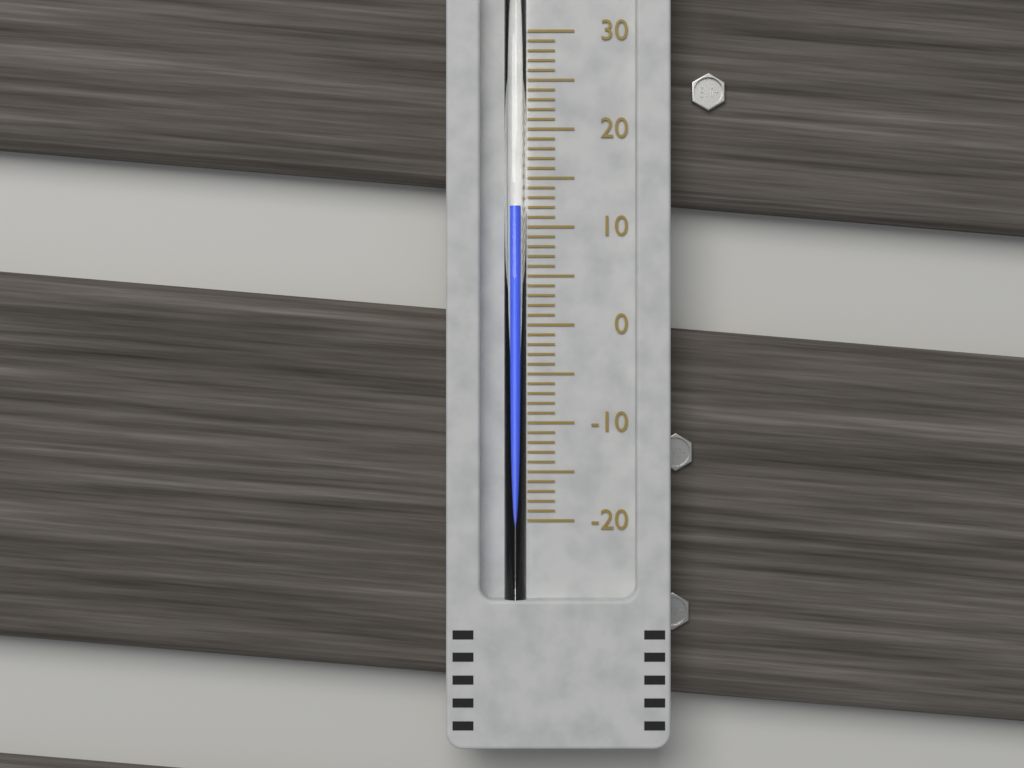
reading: 12 (no unit)
